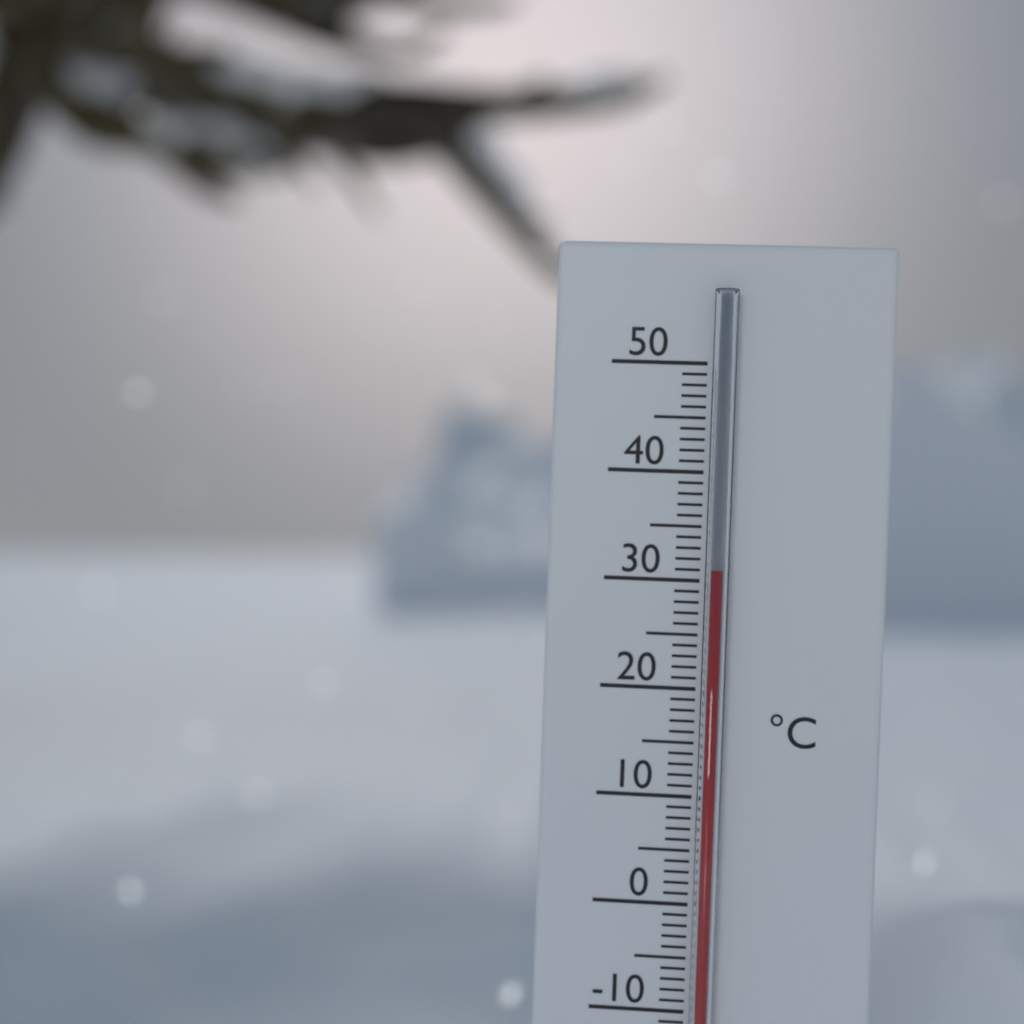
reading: 31 °C
